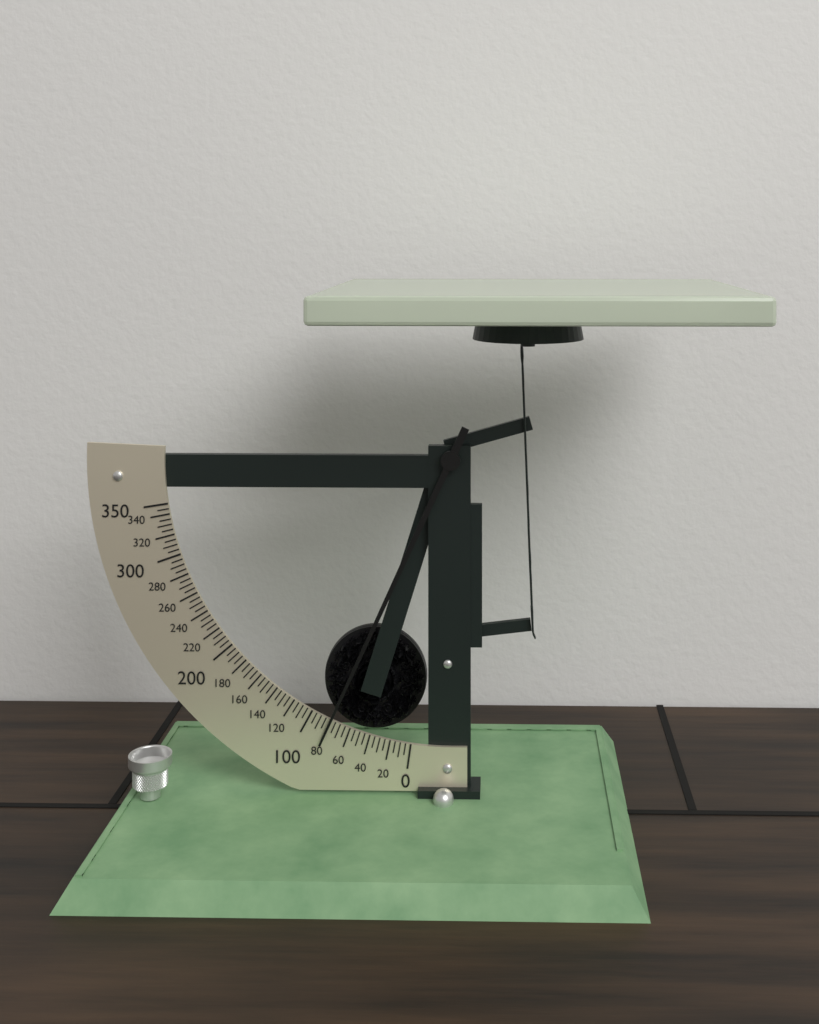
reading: 80 (no unit)
